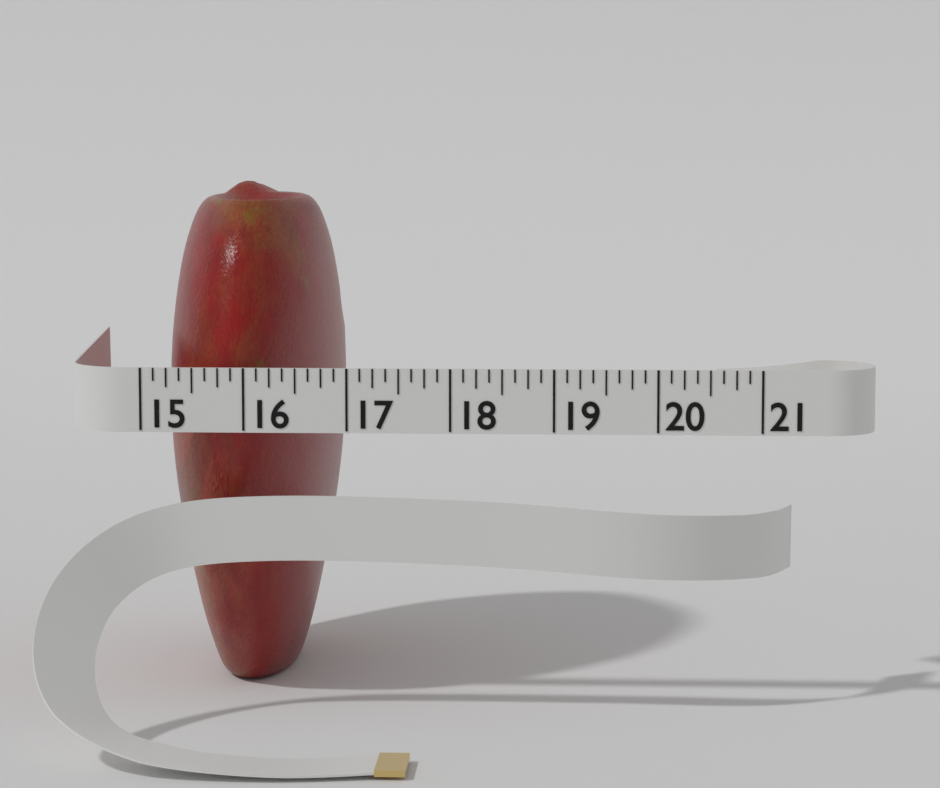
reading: 16.750 (no unit)
